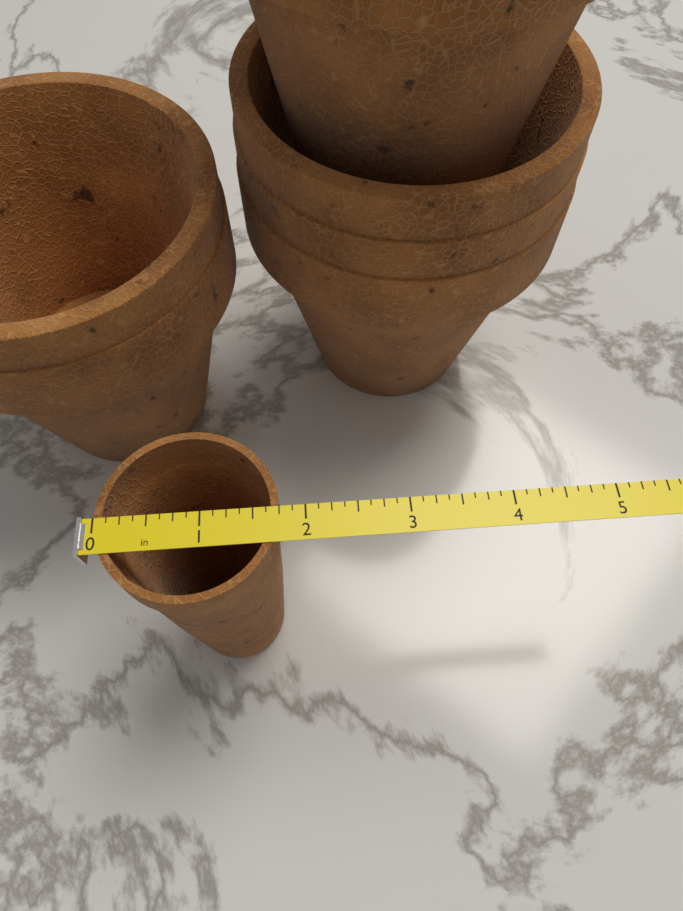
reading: 1.750 in
